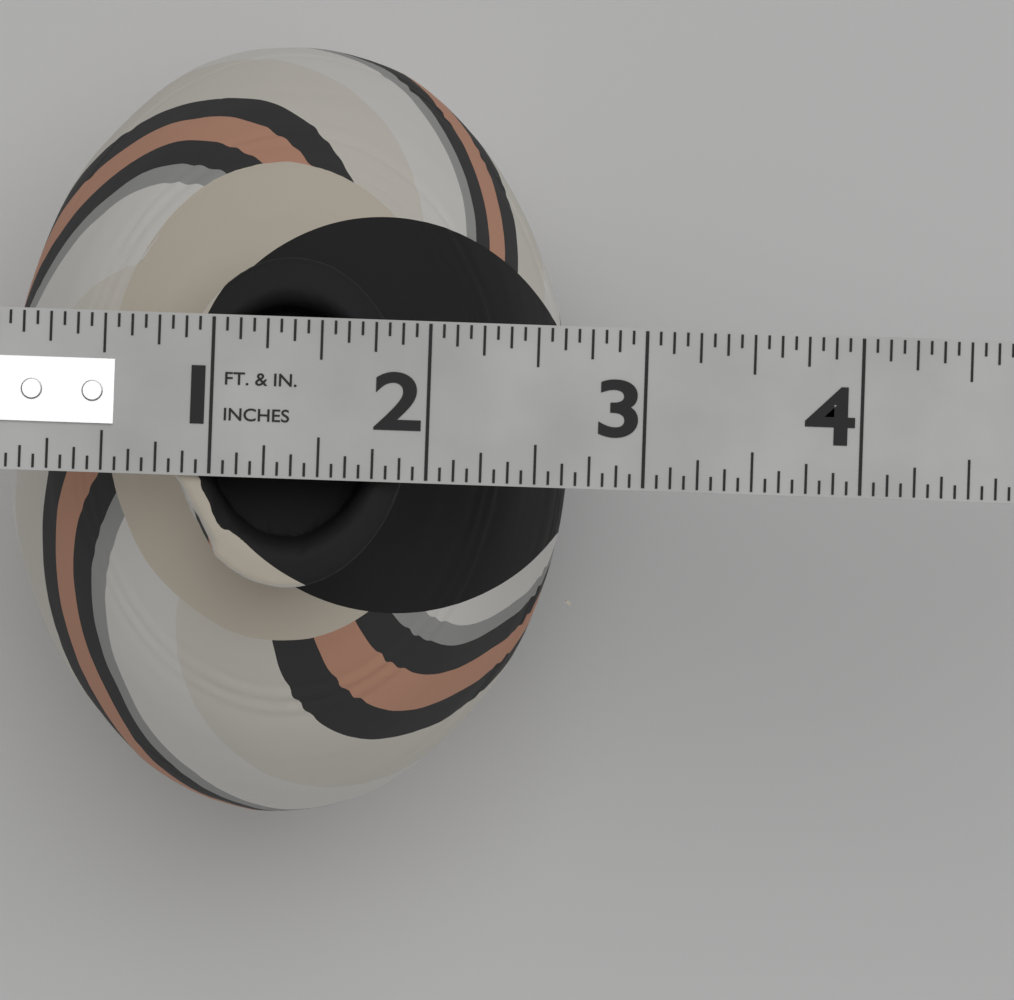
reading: 2.6875 in
